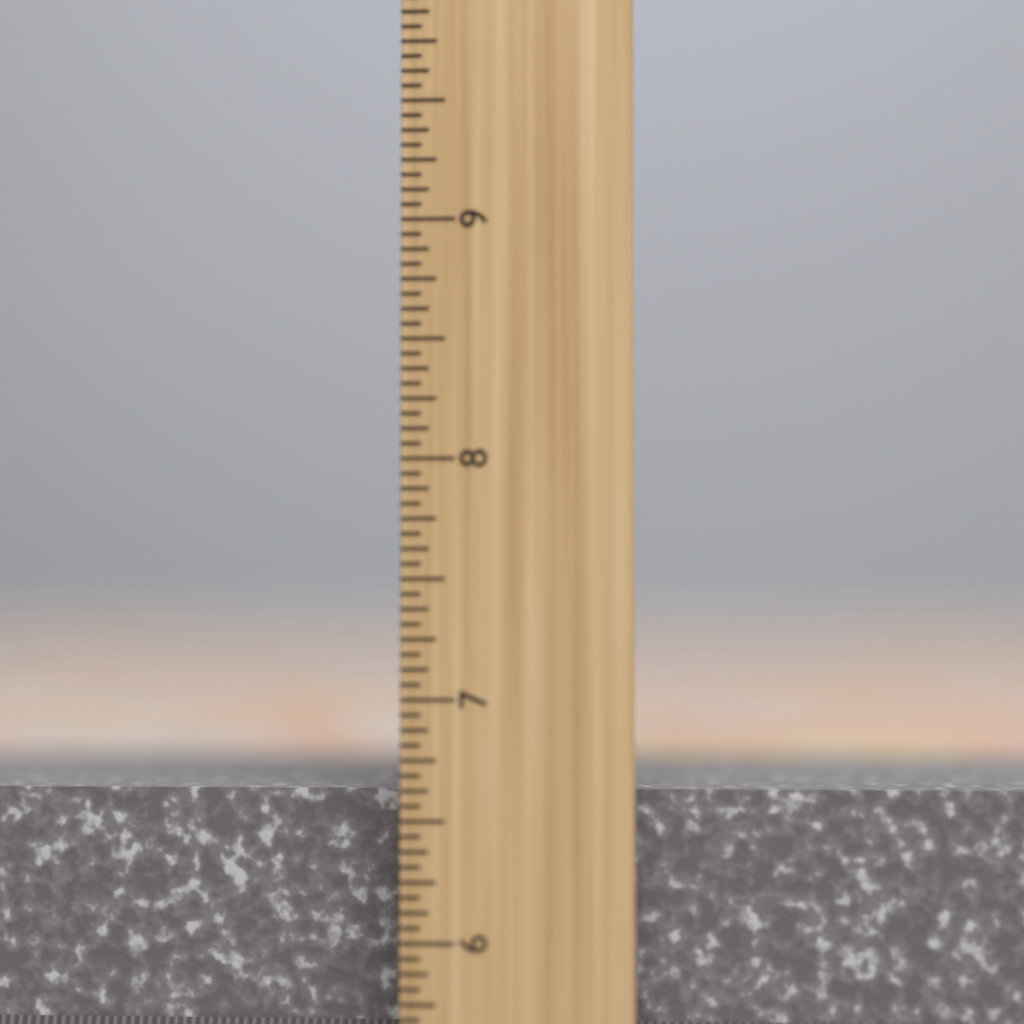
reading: 6.6250 inch
